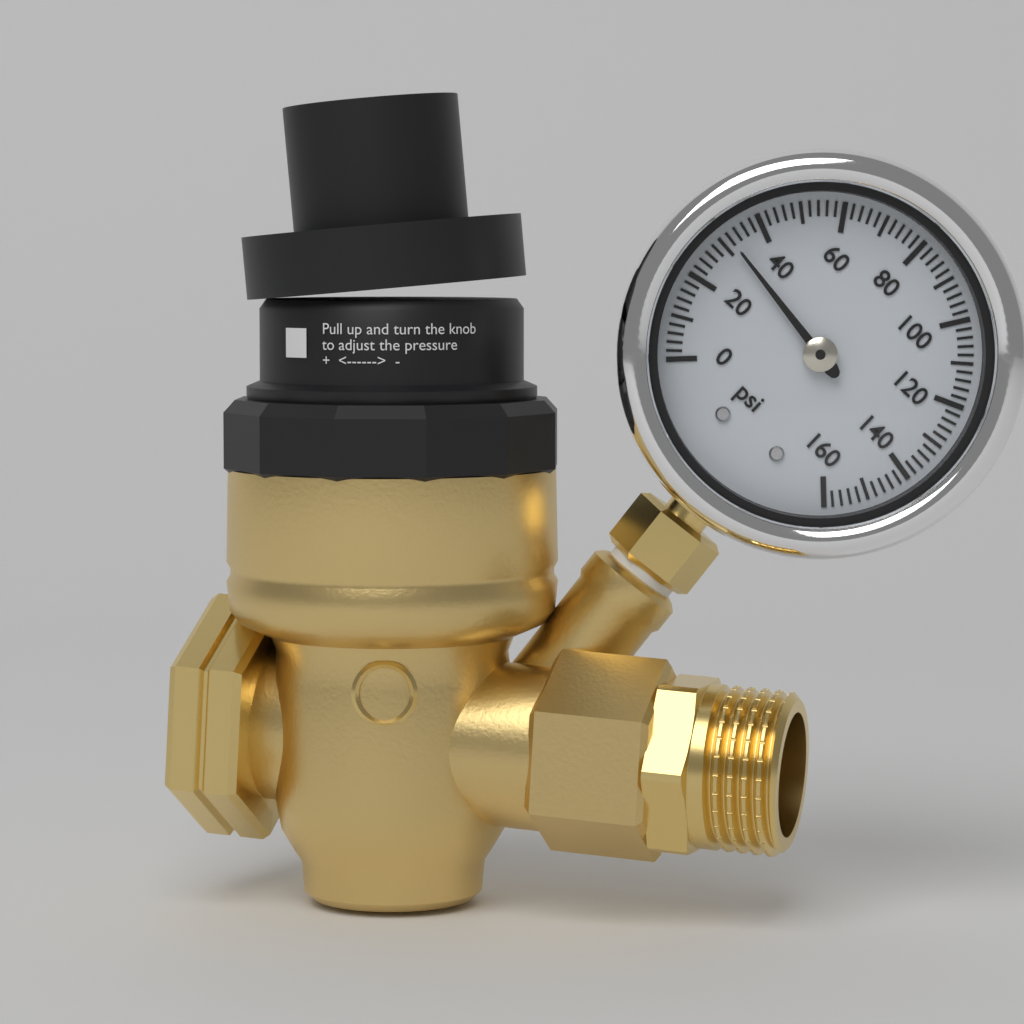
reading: 32 psi
